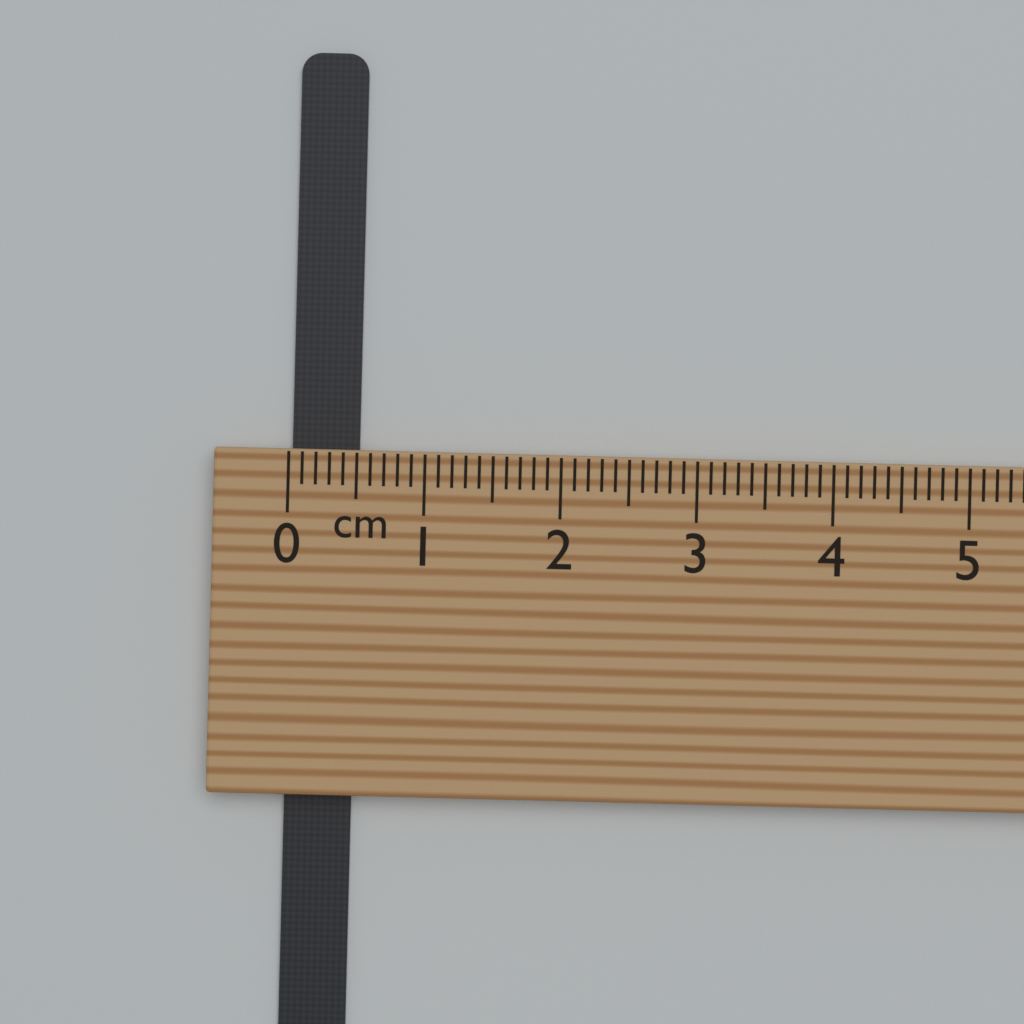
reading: 0.5 cm
